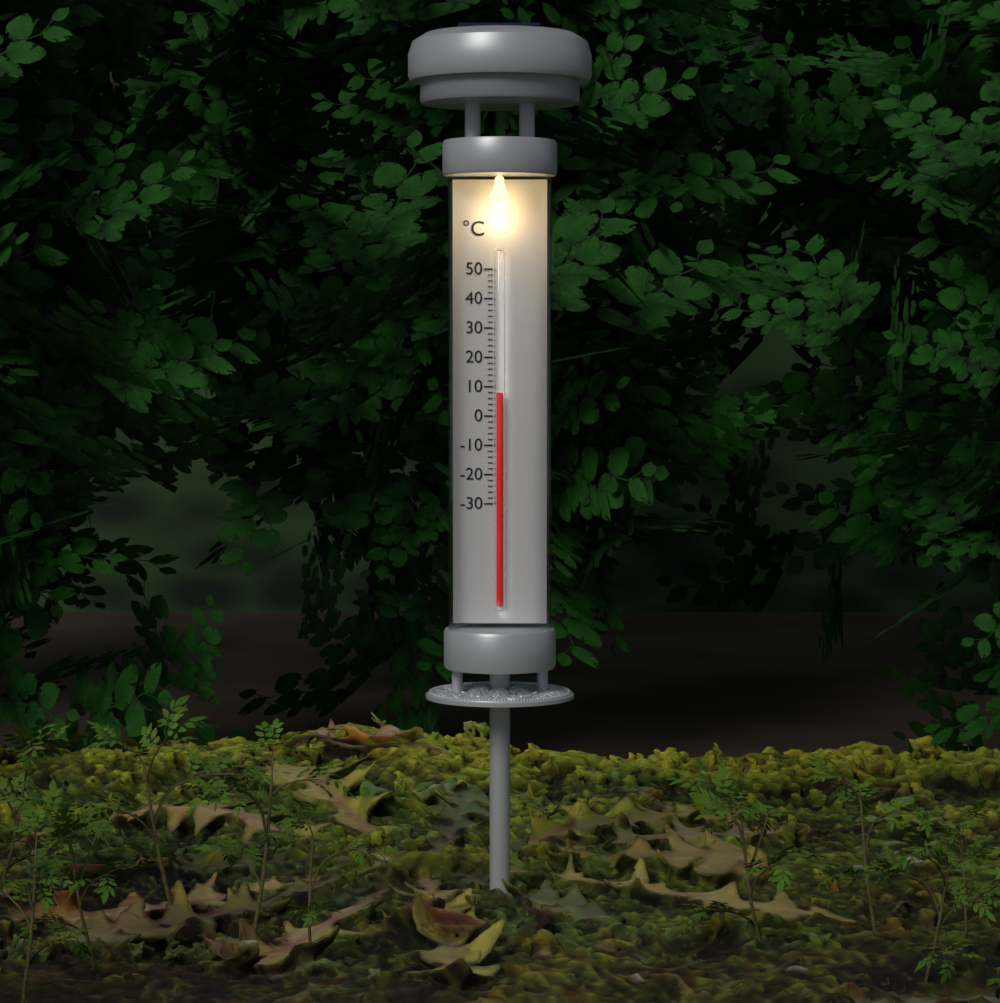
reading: 8 °C
